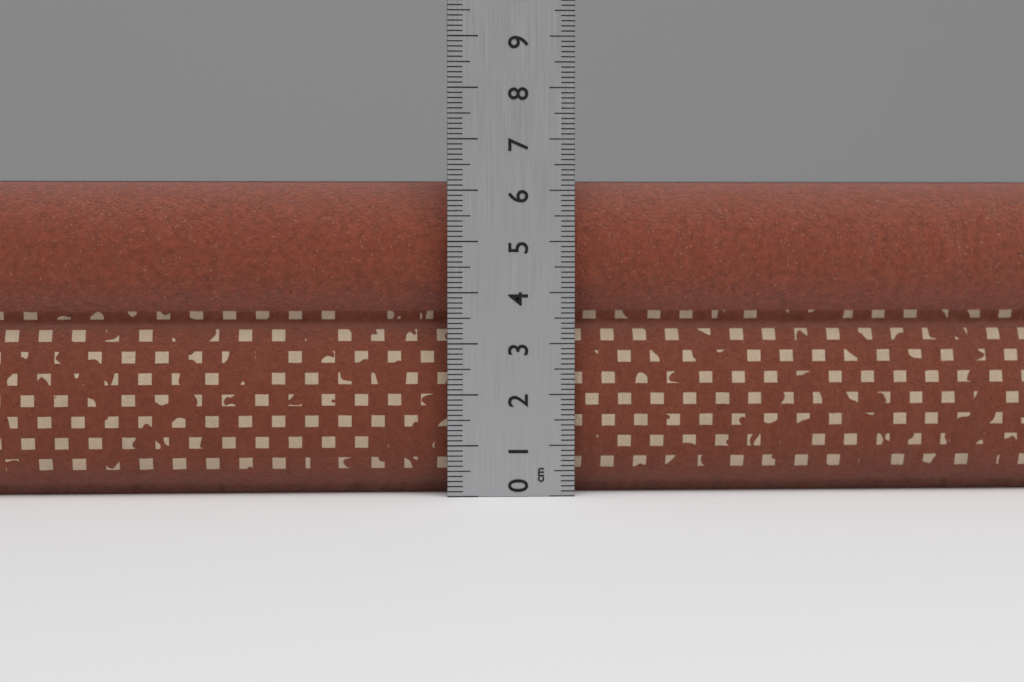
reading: 6.2 cm
